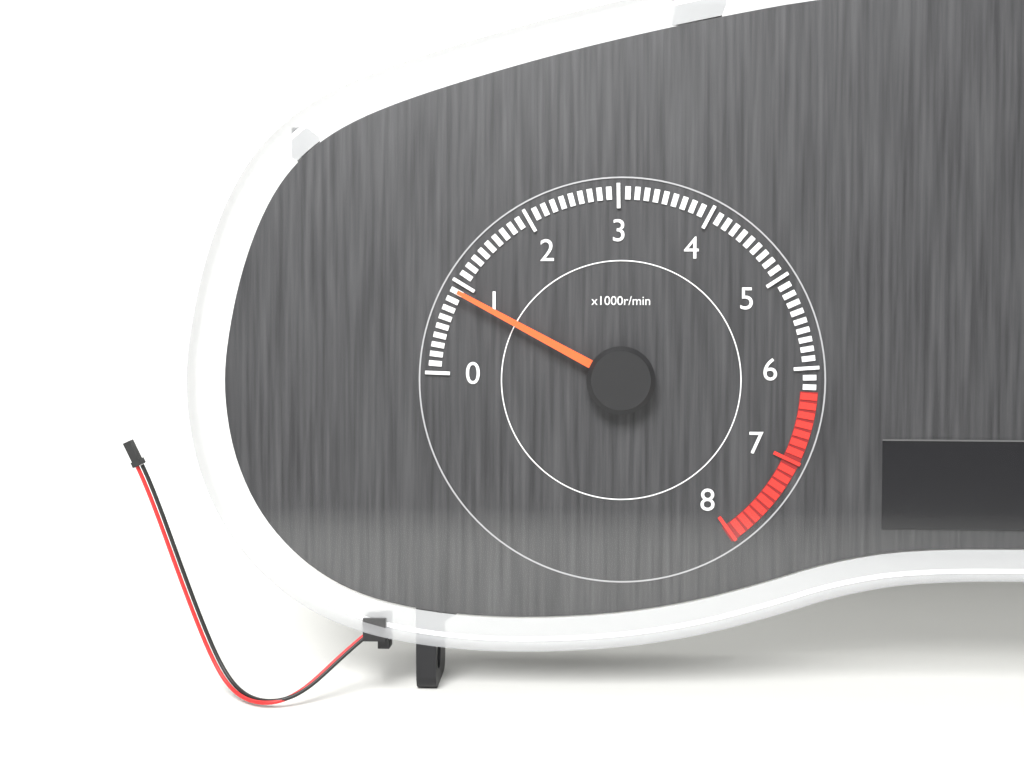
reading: 900 r/min
